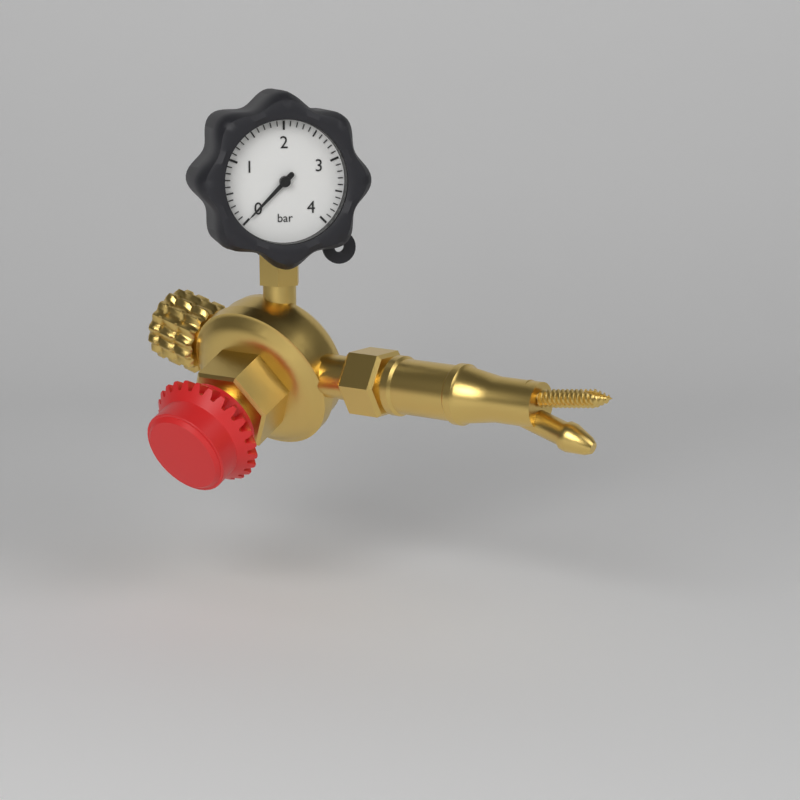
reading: 0.0 bar
